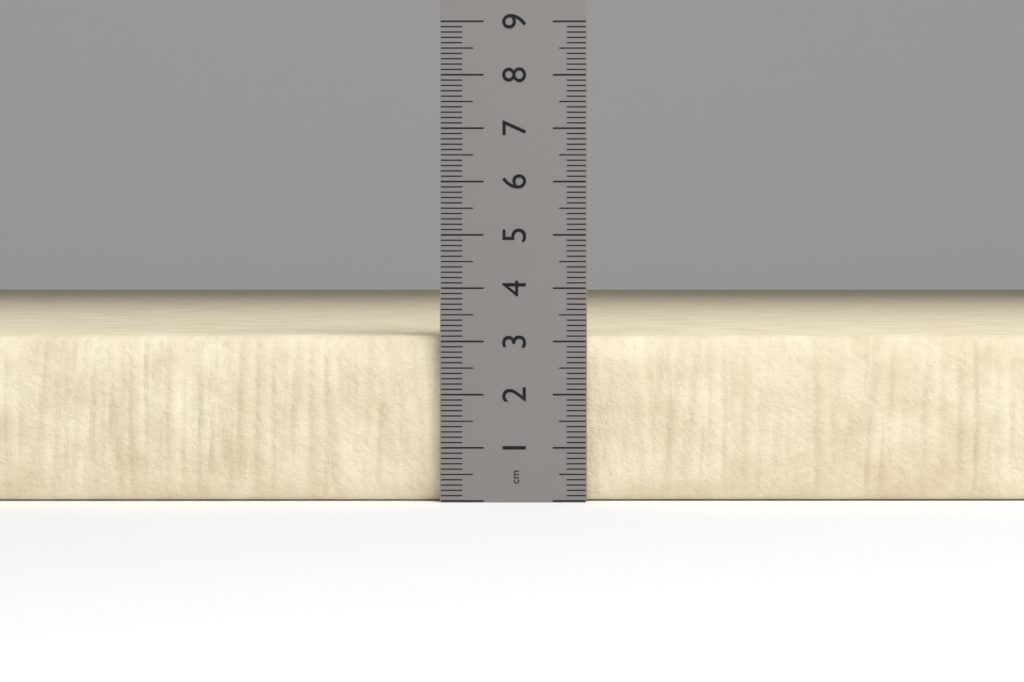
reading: 3.1 cm
